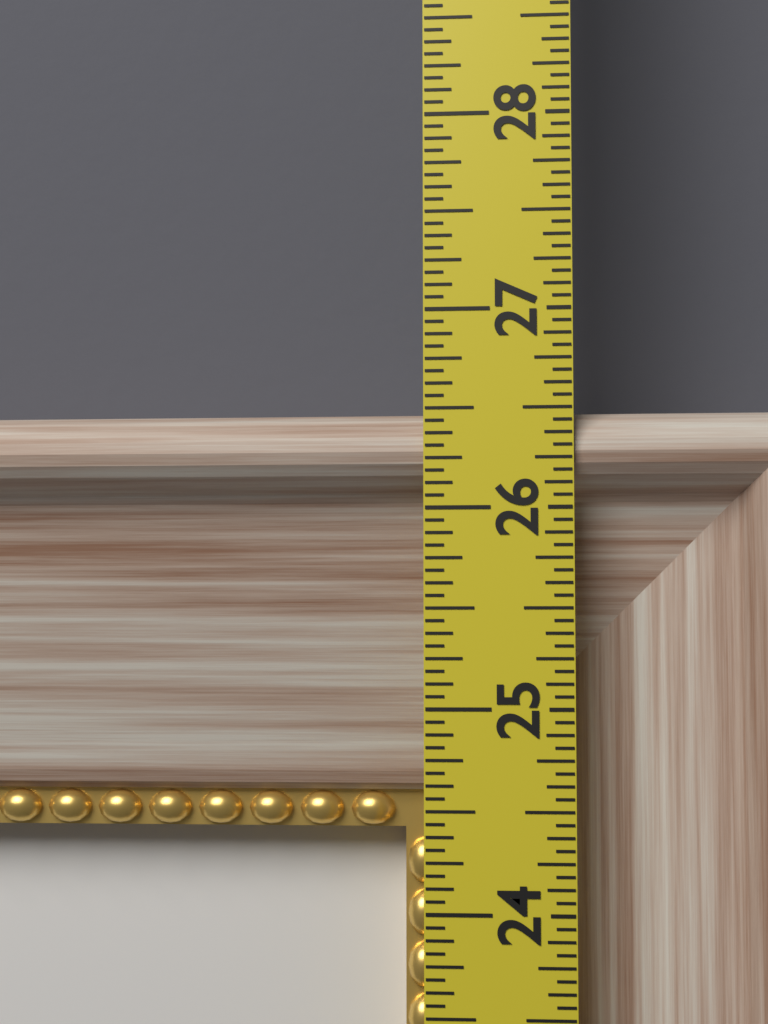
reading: 26.5000 in
